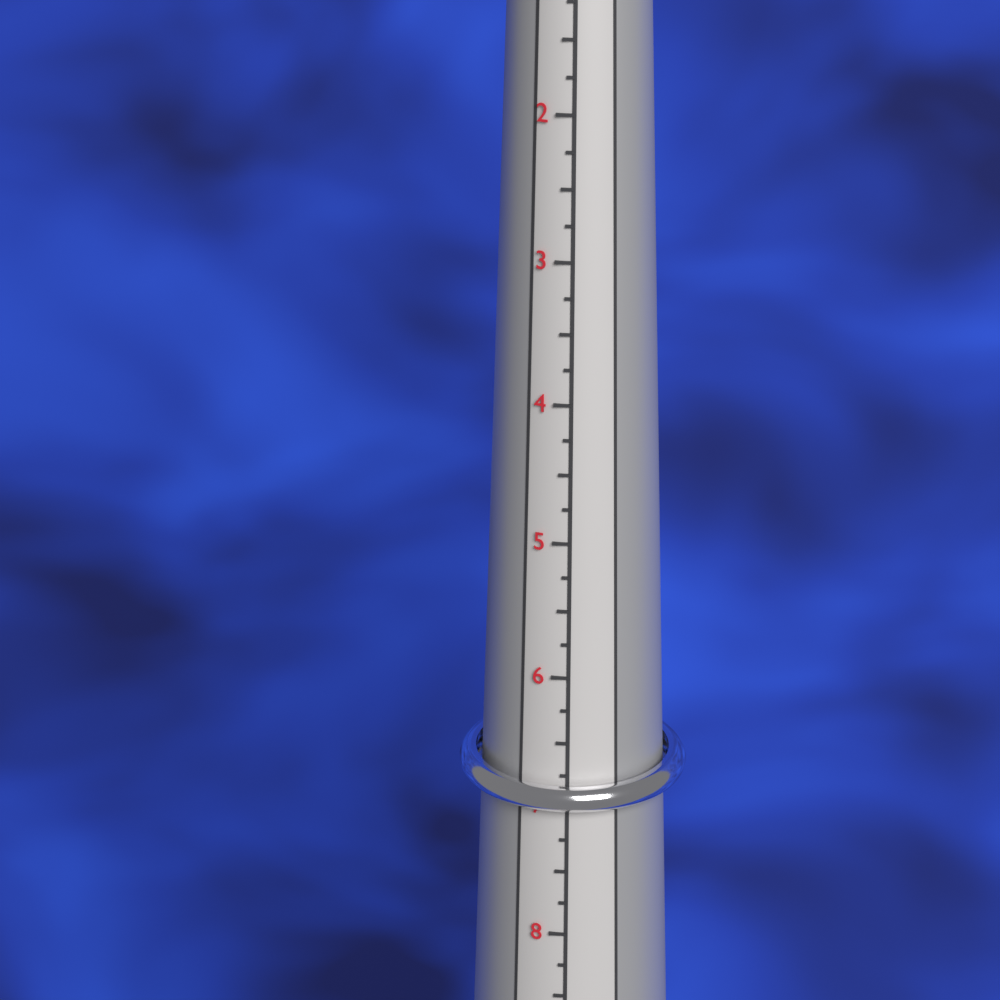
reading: 7.25 (no unit)
